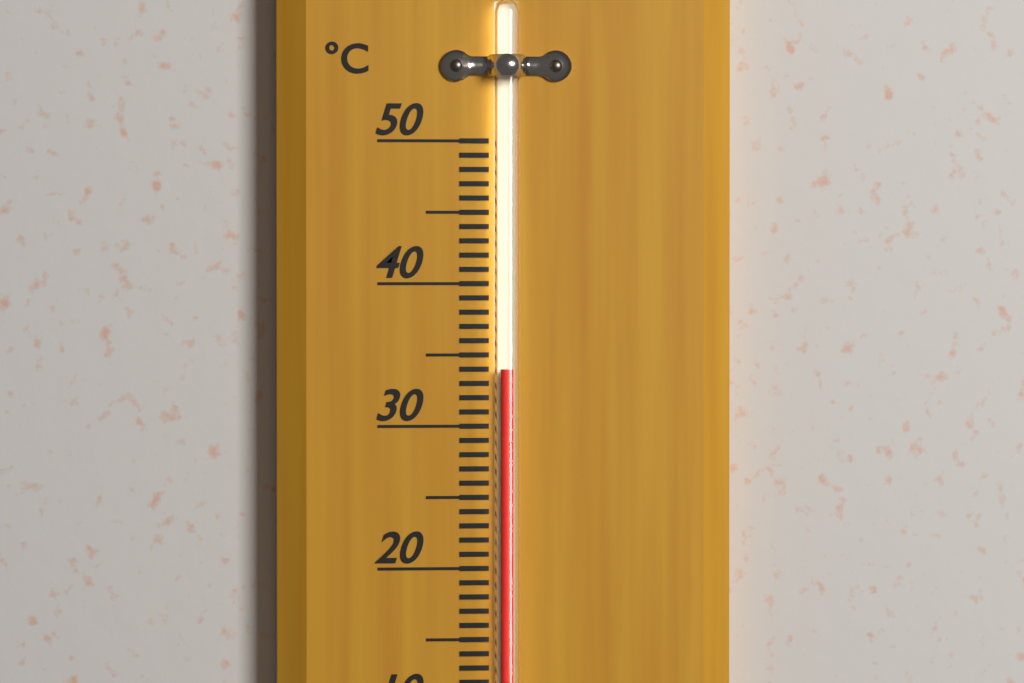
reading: 34 °C
